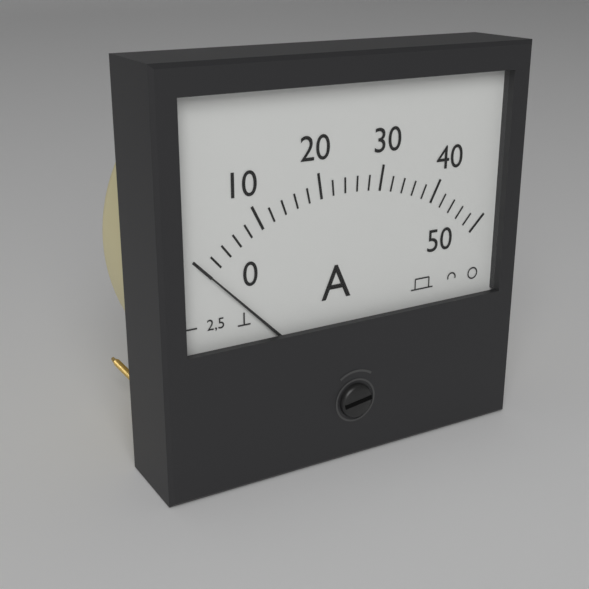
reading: 0 A
